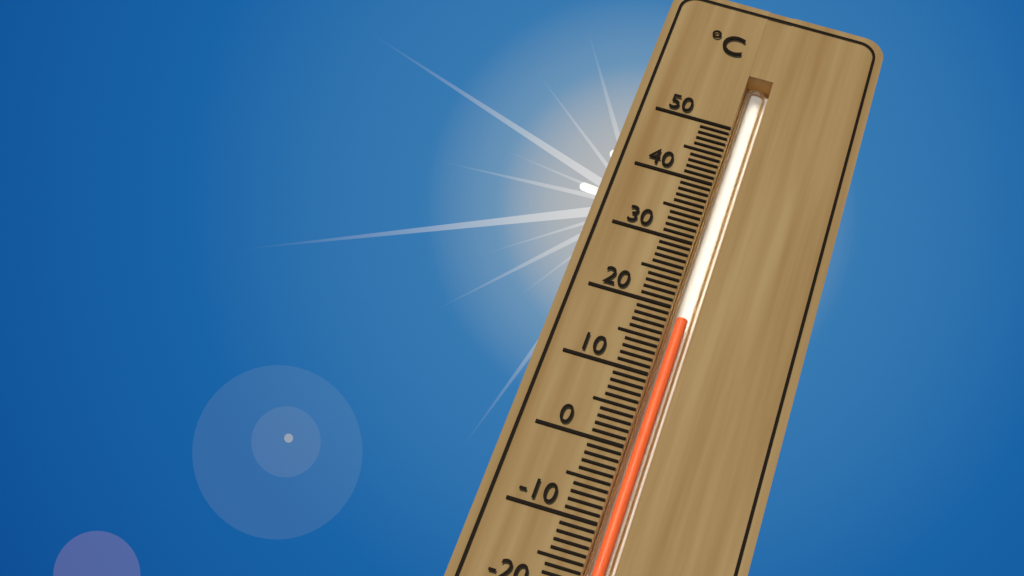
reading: 19 °C
